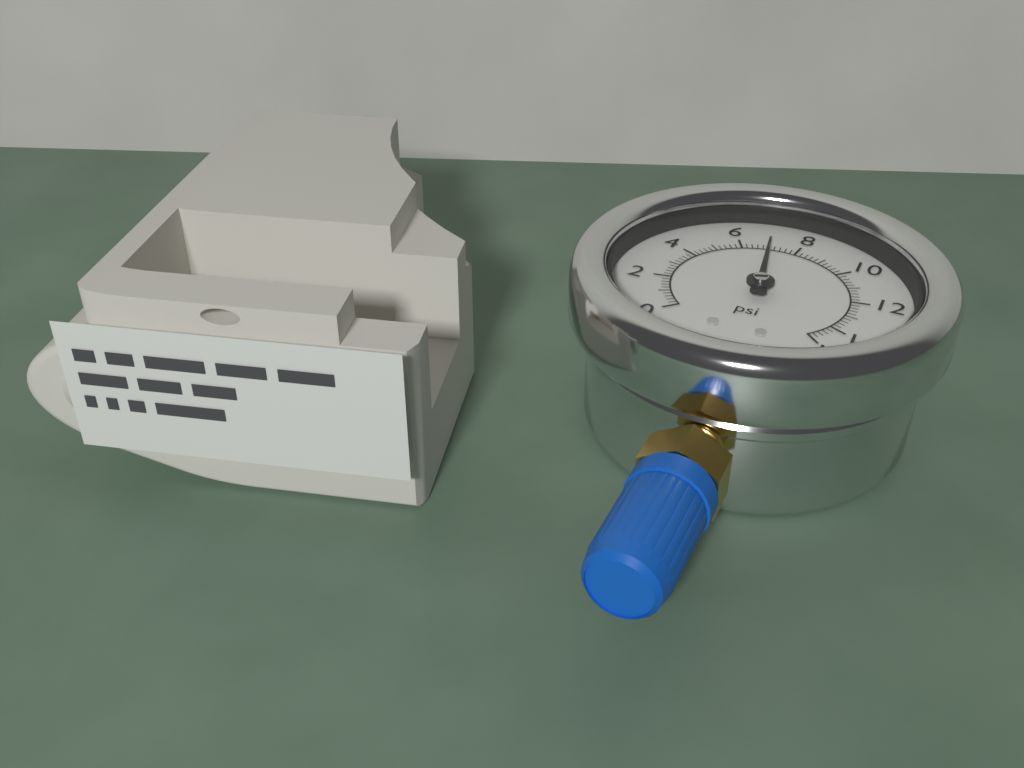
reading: 7.0 psi
